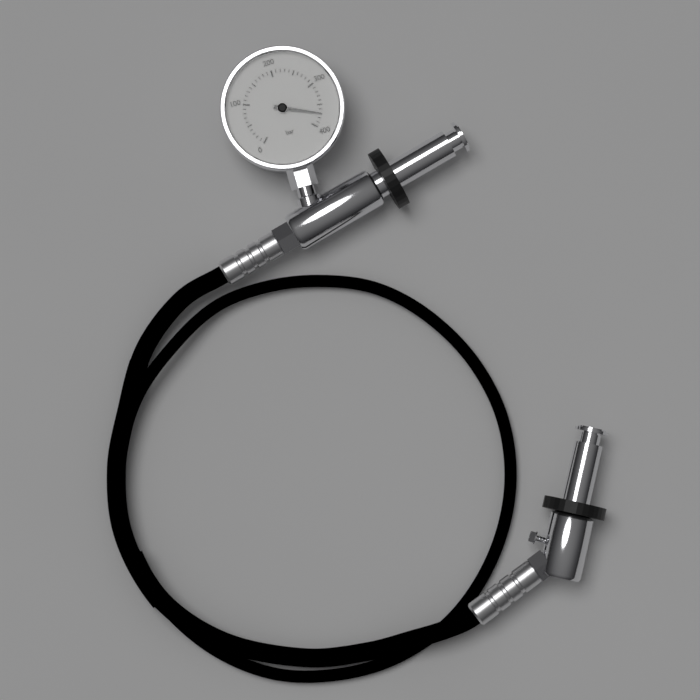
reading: 370 bar
